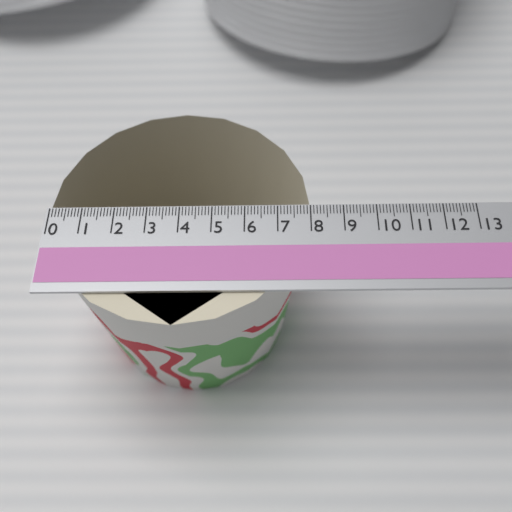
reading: 8.0 (no unit)
